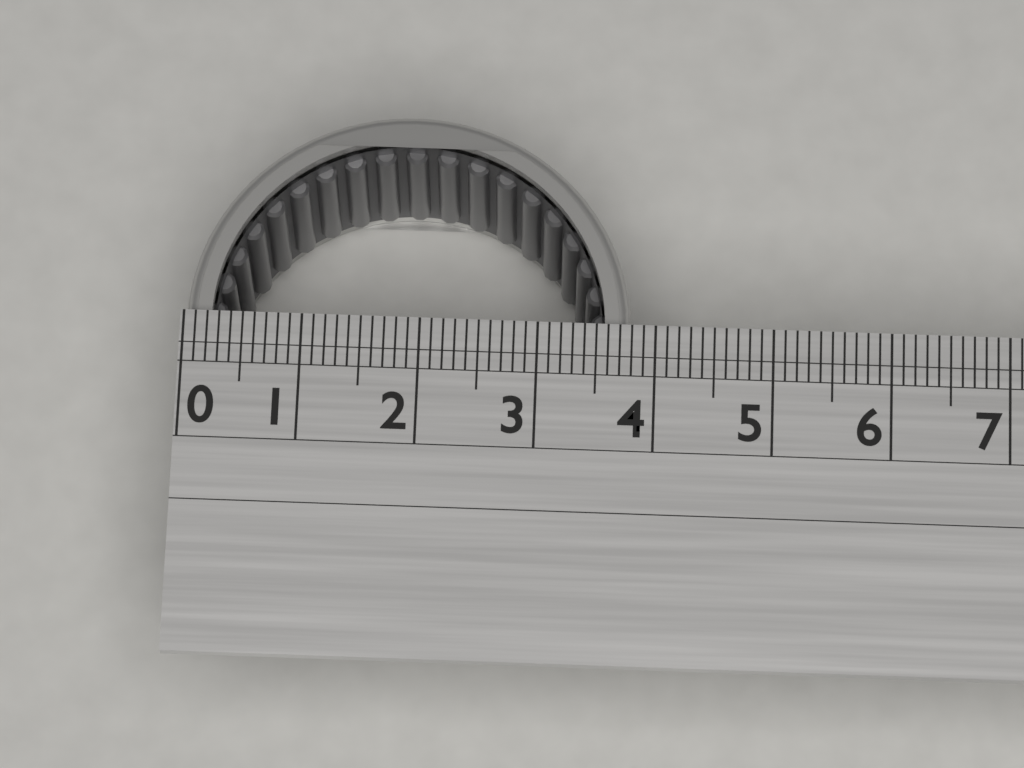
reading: 3.8 (no unit)
